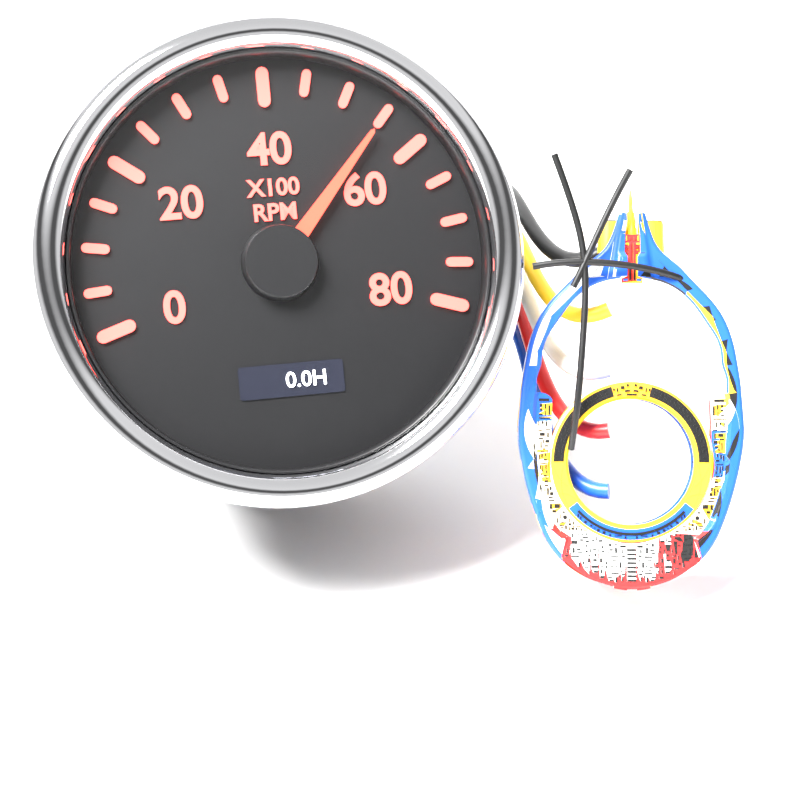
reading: 5500 RPM
